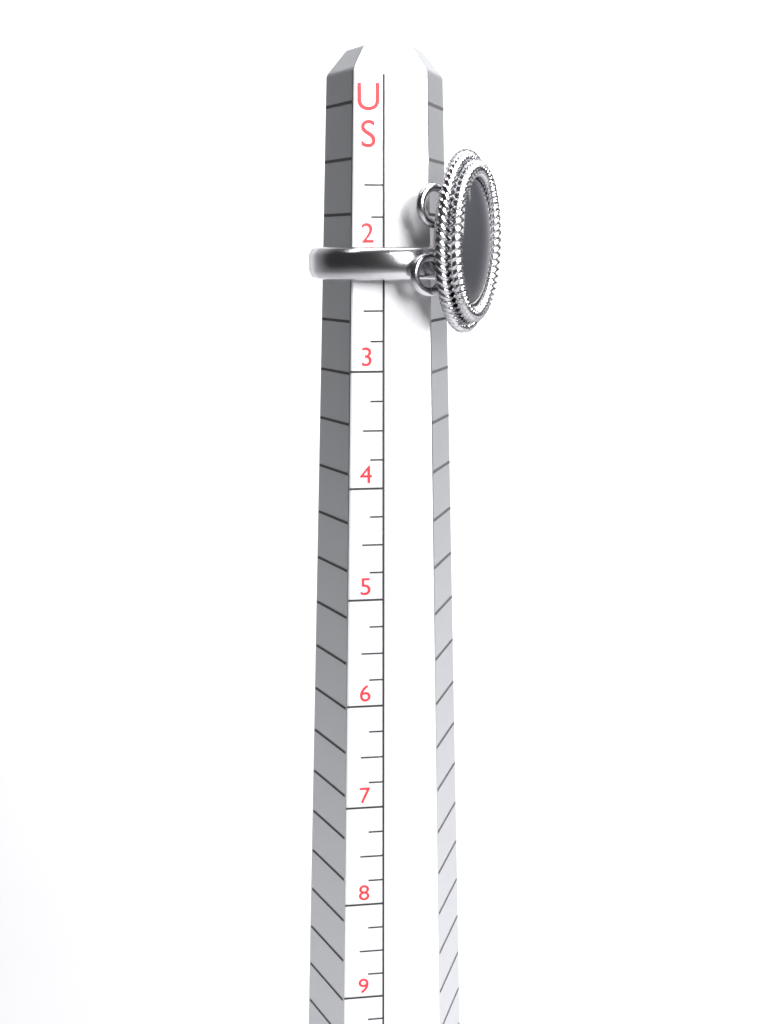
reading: 2.25 US
